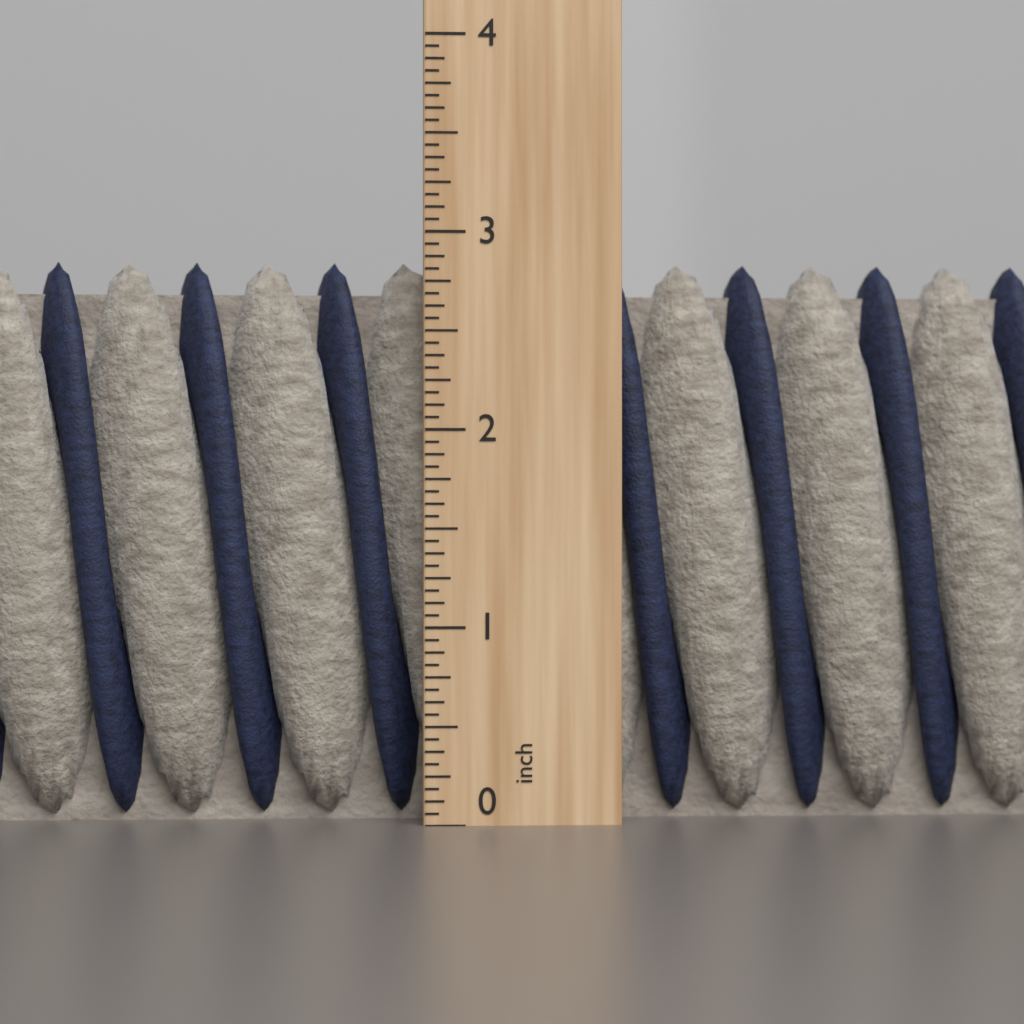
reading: 2.8750 inch
